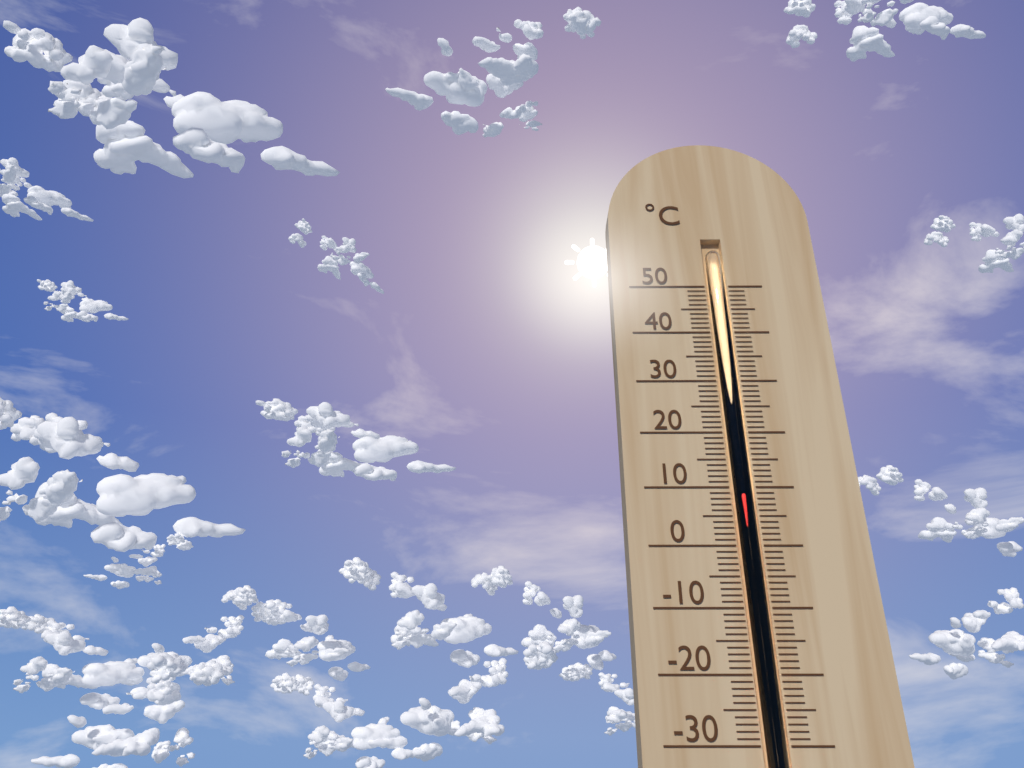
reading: 9 °C
